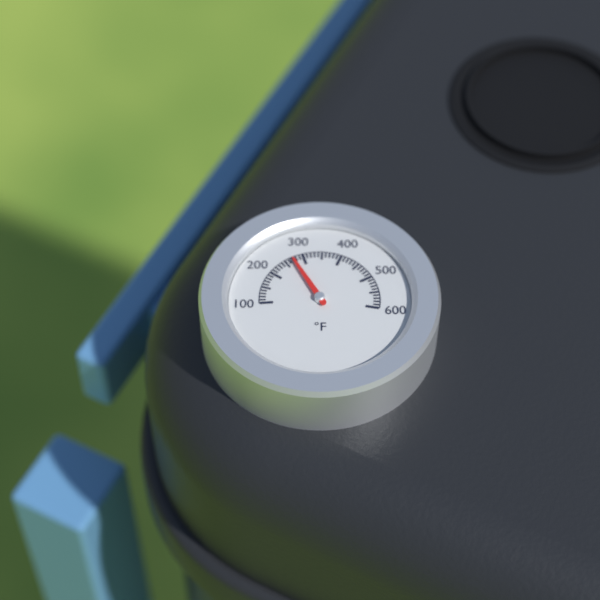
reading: 270 °F
